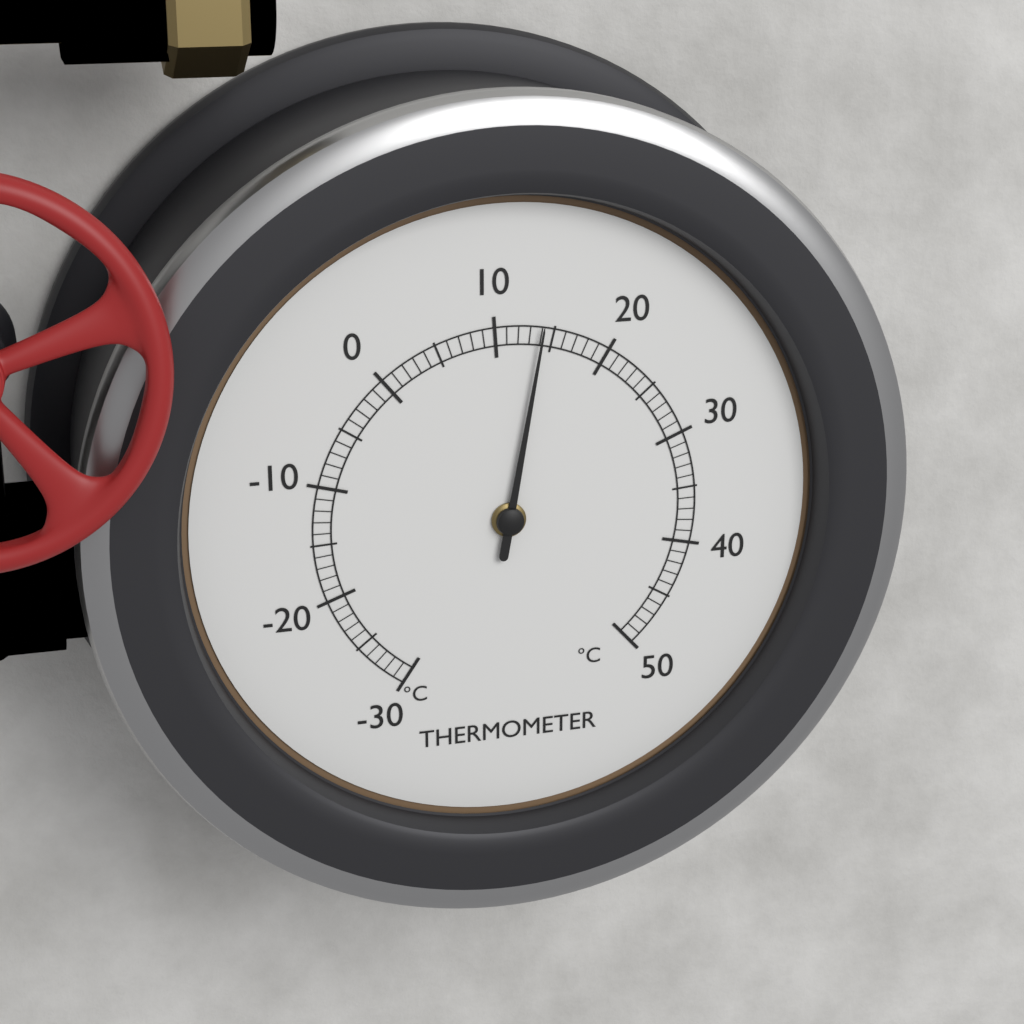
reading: 14 °C
